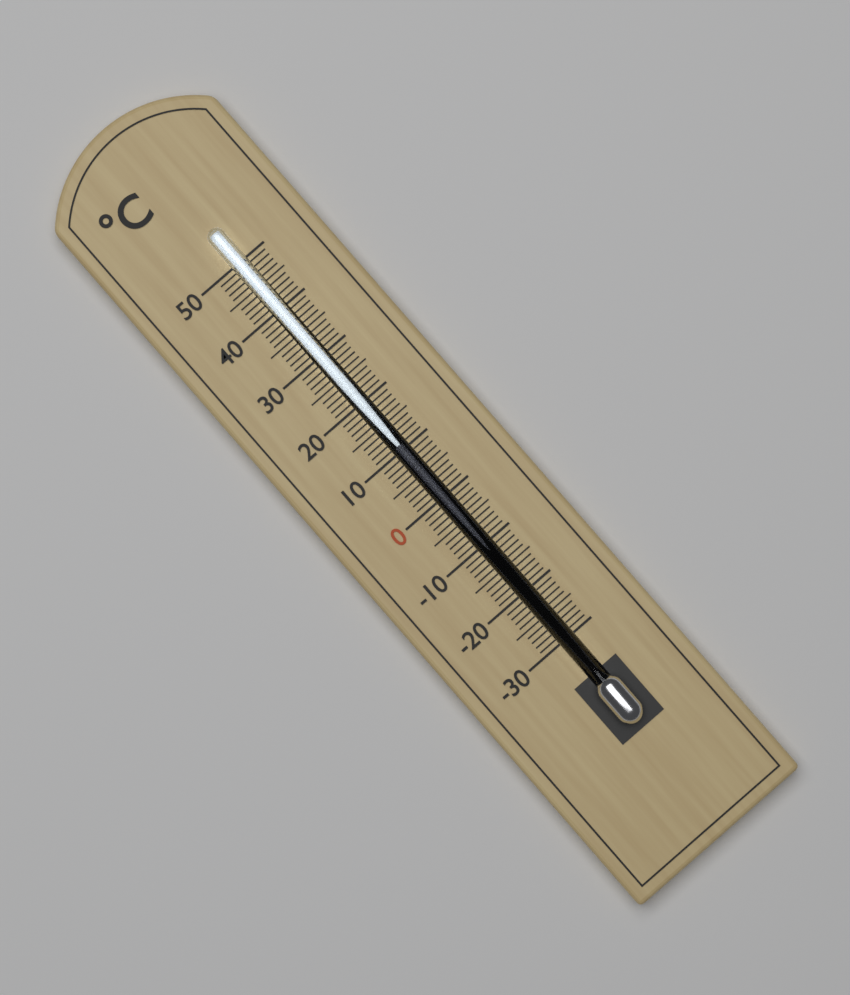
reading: 11 °C
